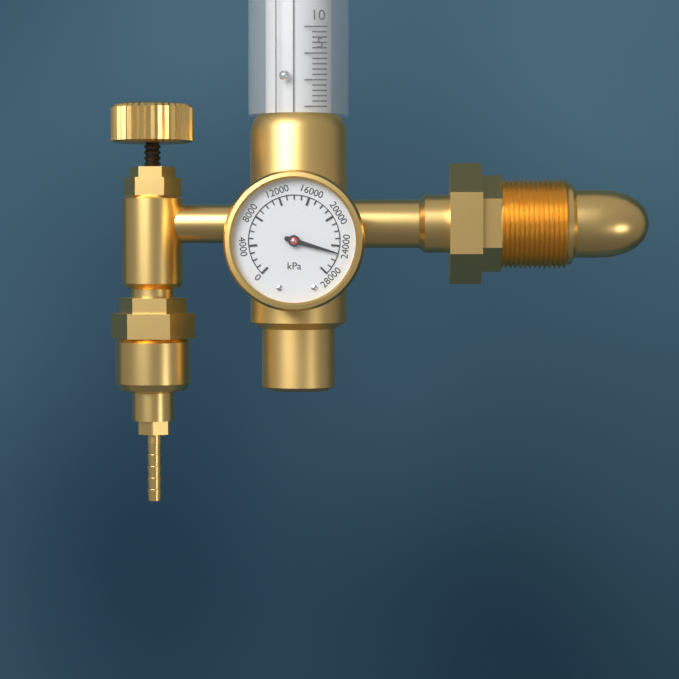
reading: 25000 kPa
